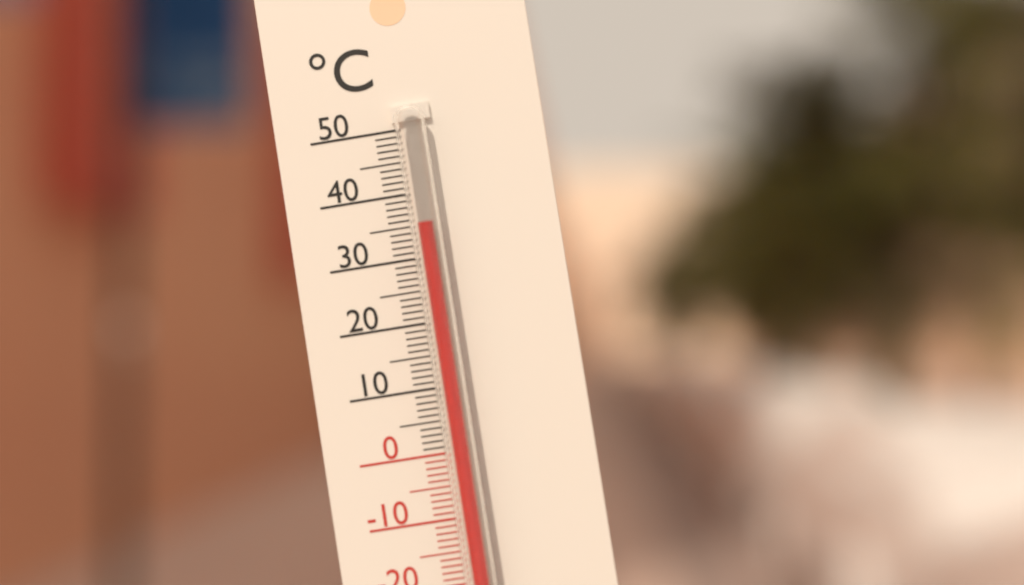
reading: 35 °C
